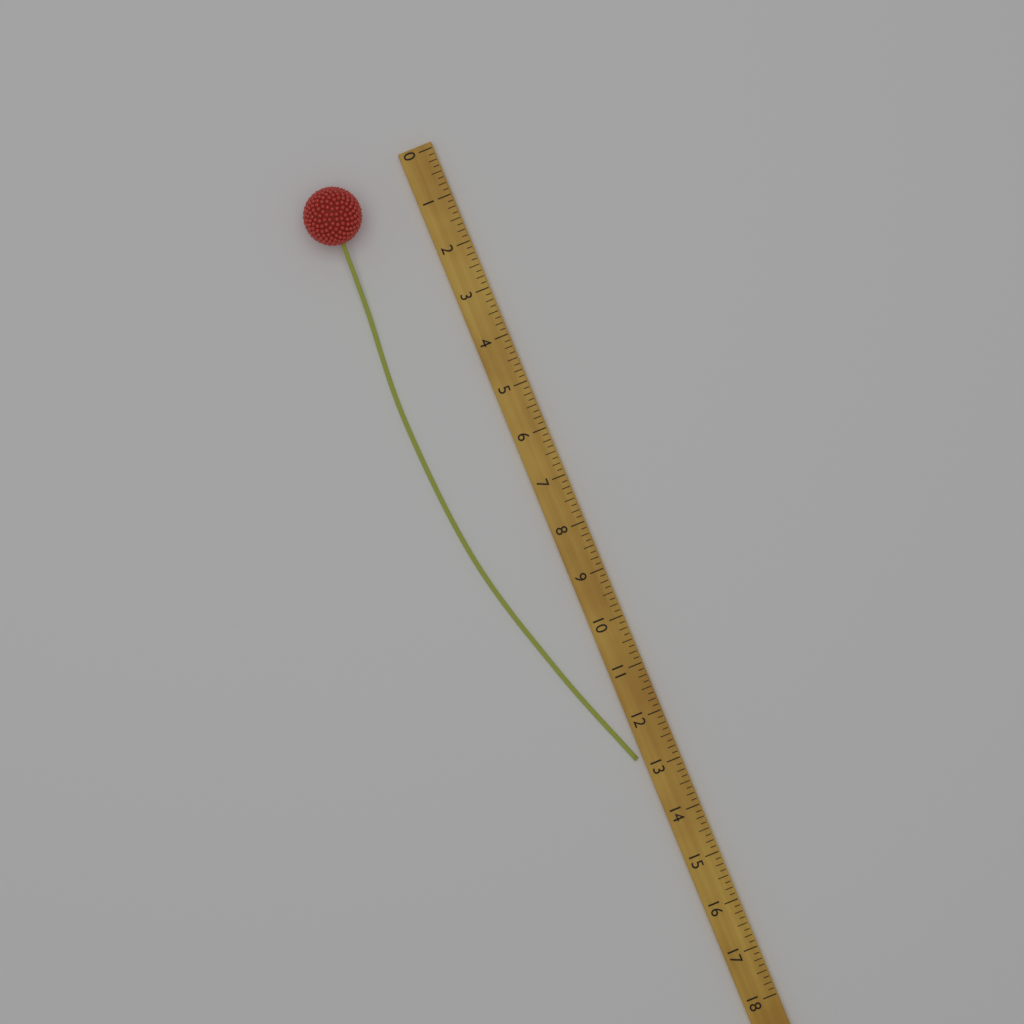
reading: 12.750 (no unit)
